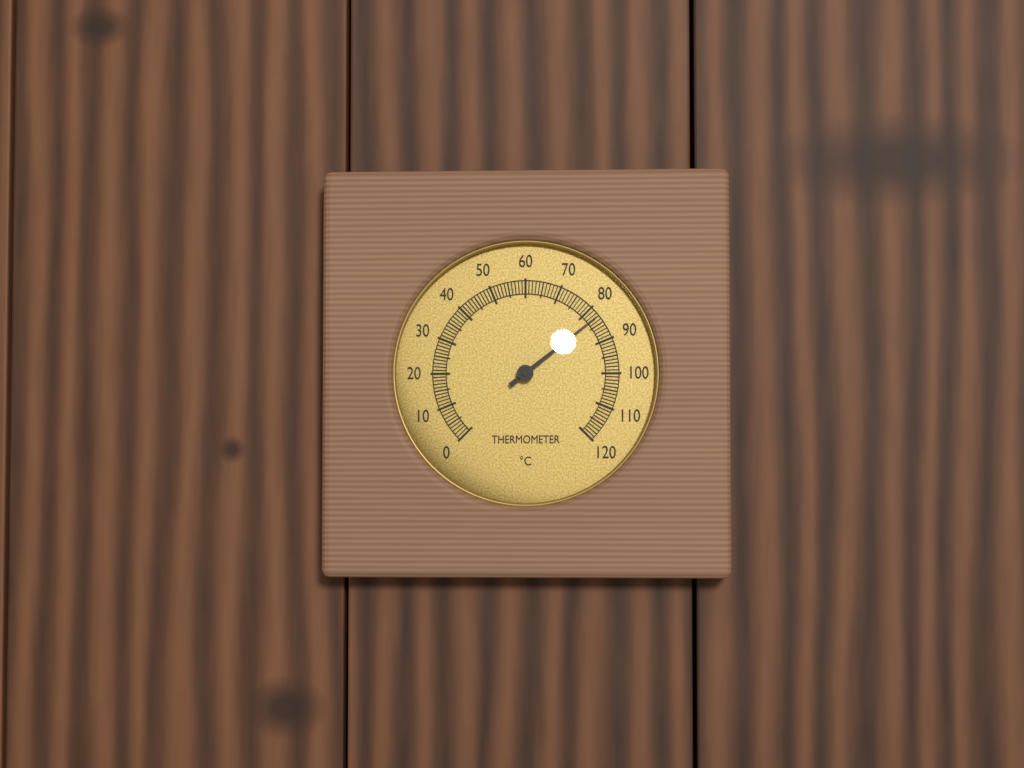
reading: 83 °C
